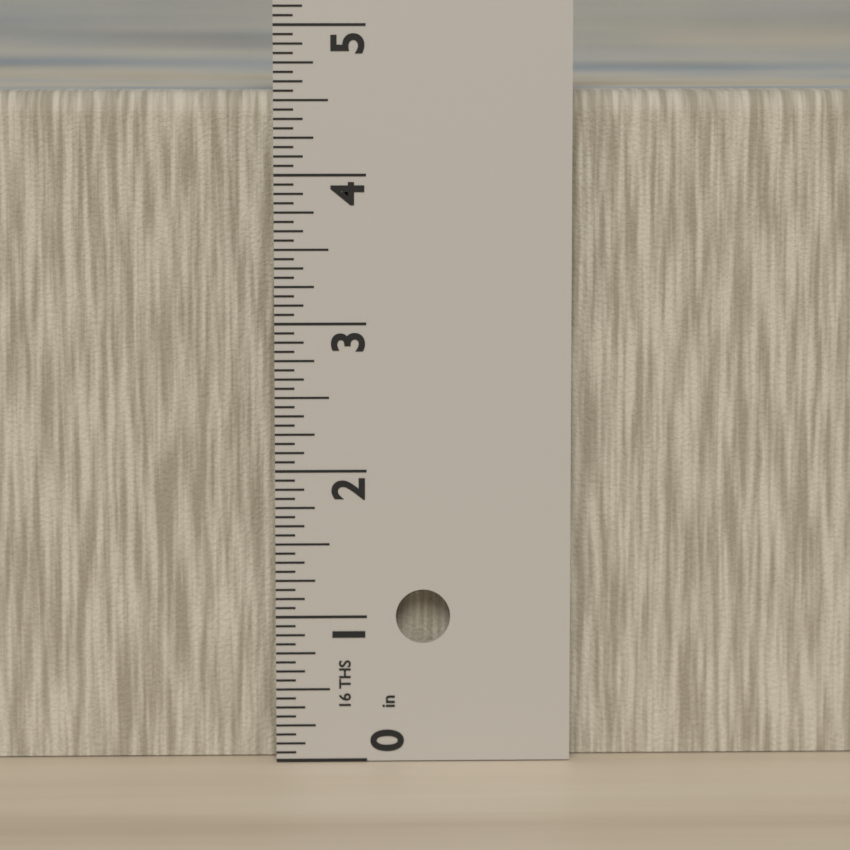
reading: 4.5625 in
